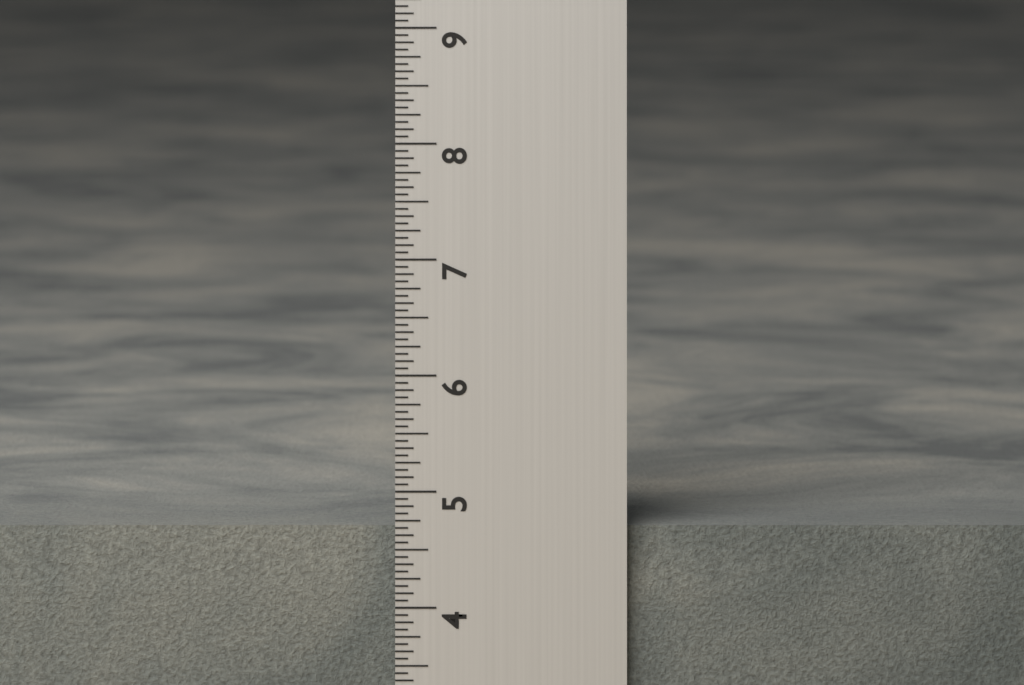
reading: 4.6875 in
